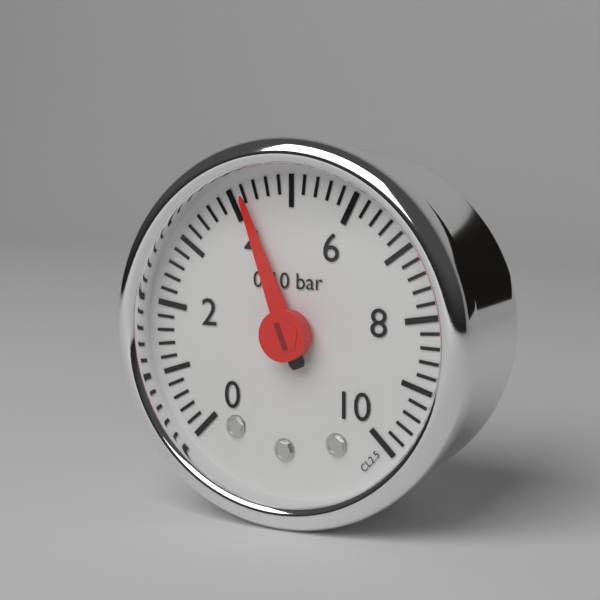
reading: 4.2 bar
